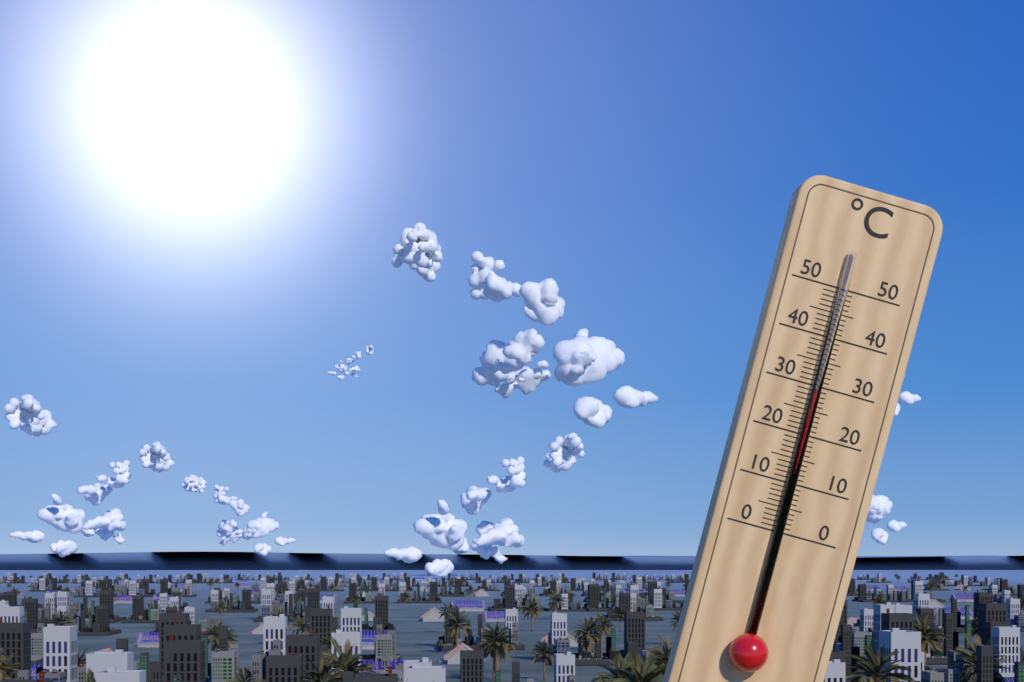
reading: 29 °C
